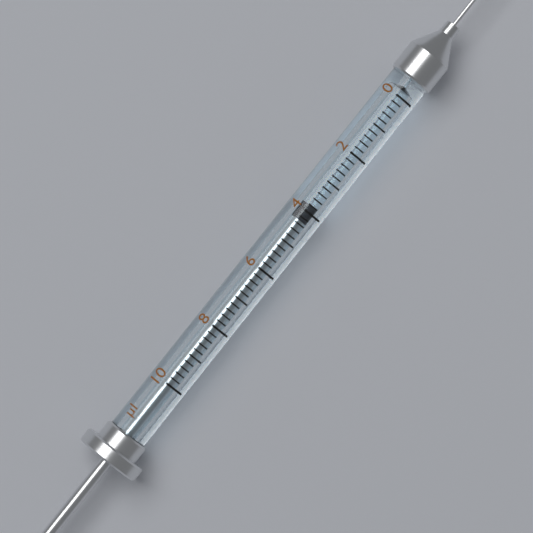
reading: 3.8 µl
